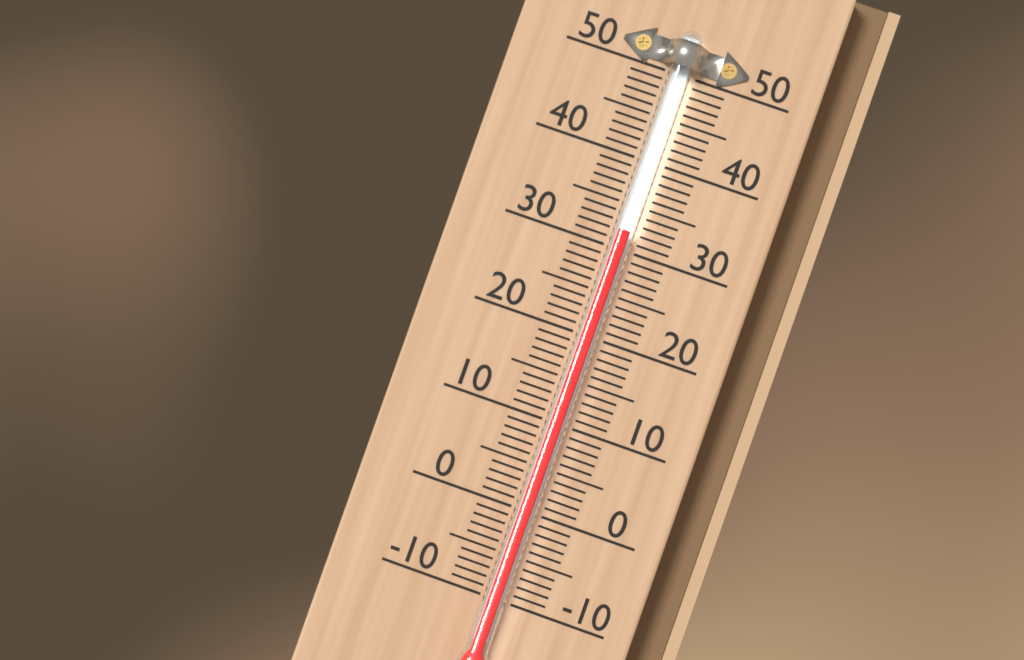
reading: 32 (no unit)
